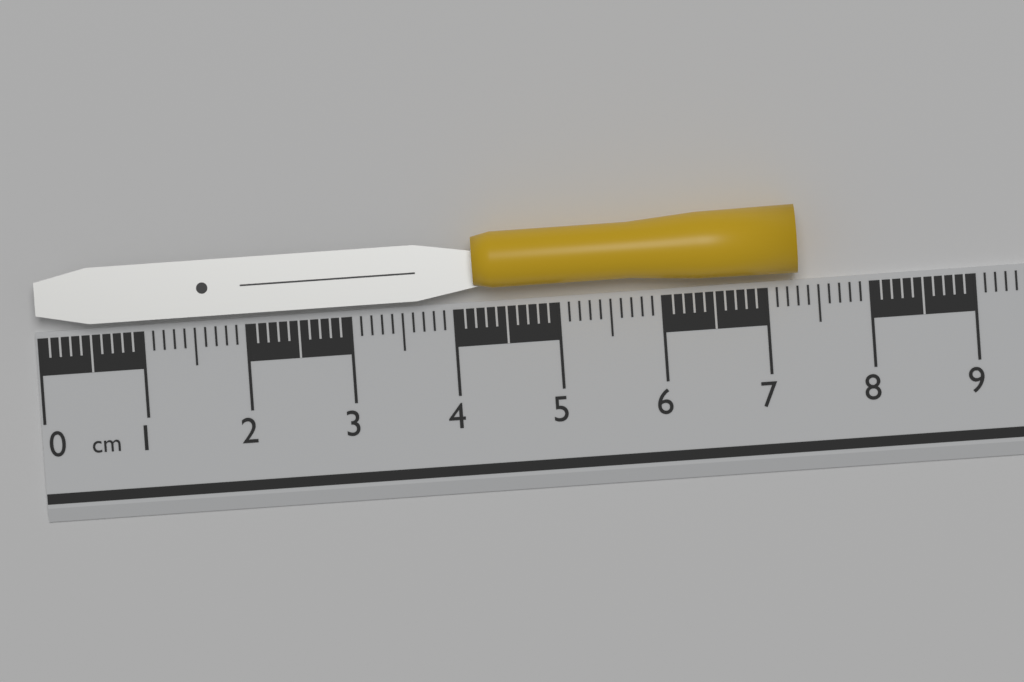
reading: 7.3 cm
